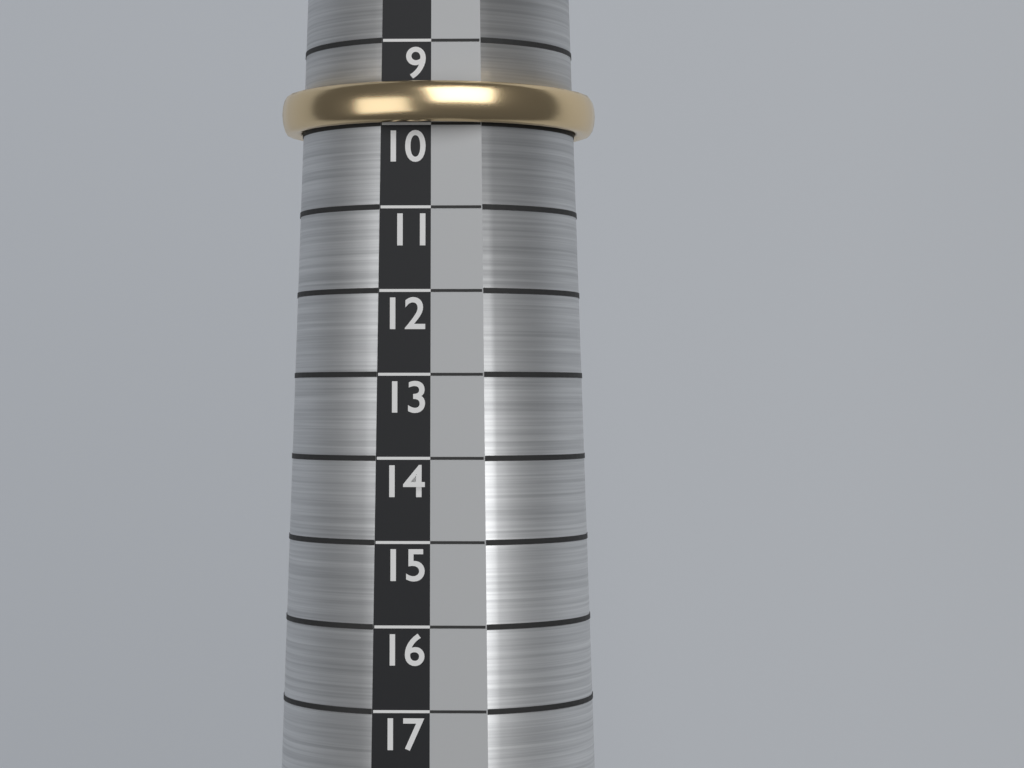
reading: 10 (no unit)
